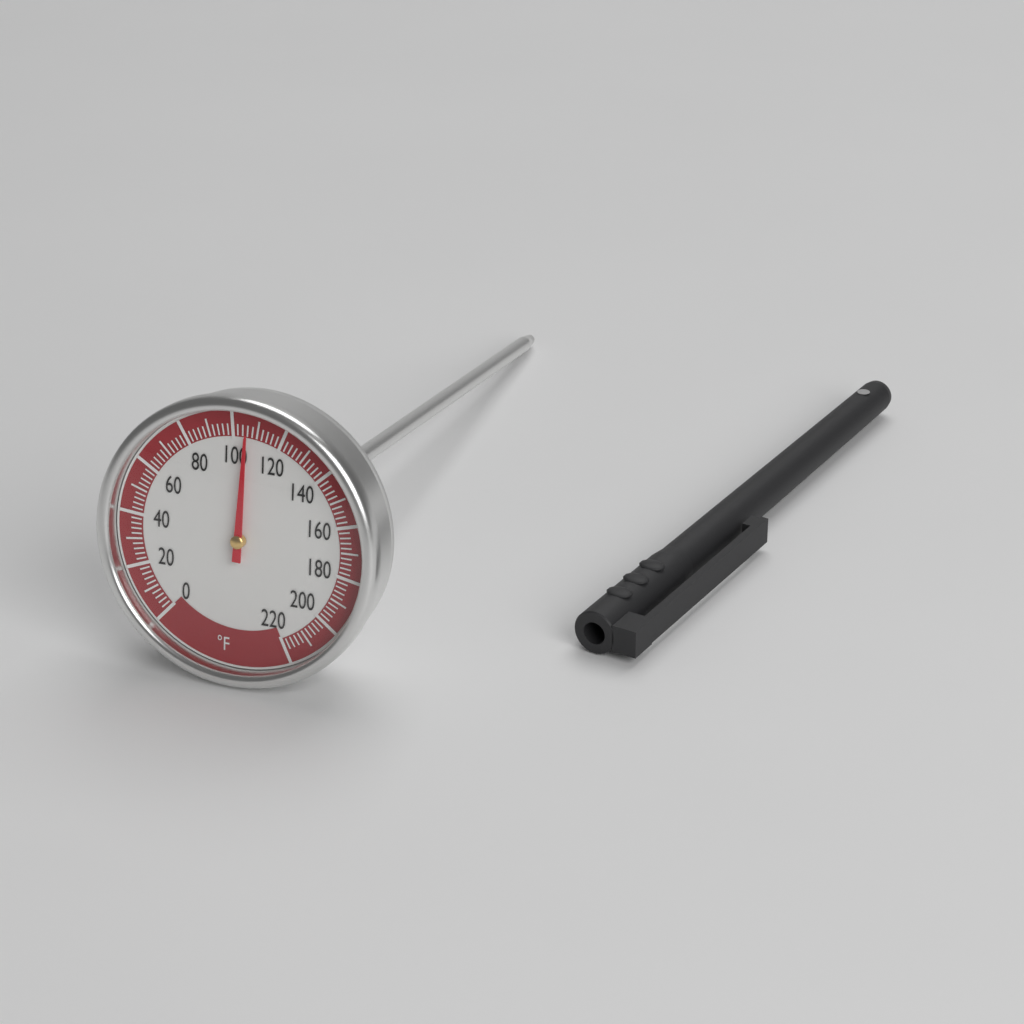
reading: 106 °F
